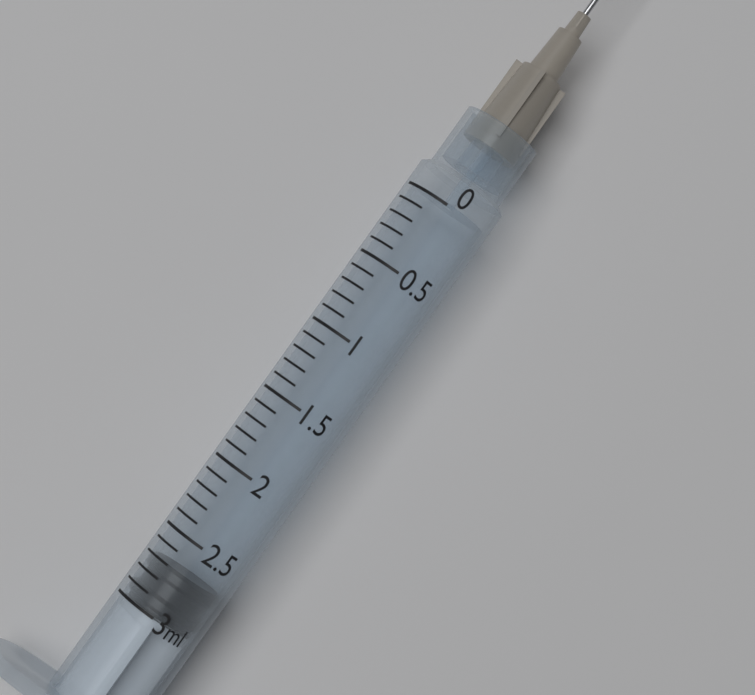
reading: 2.7 ml
